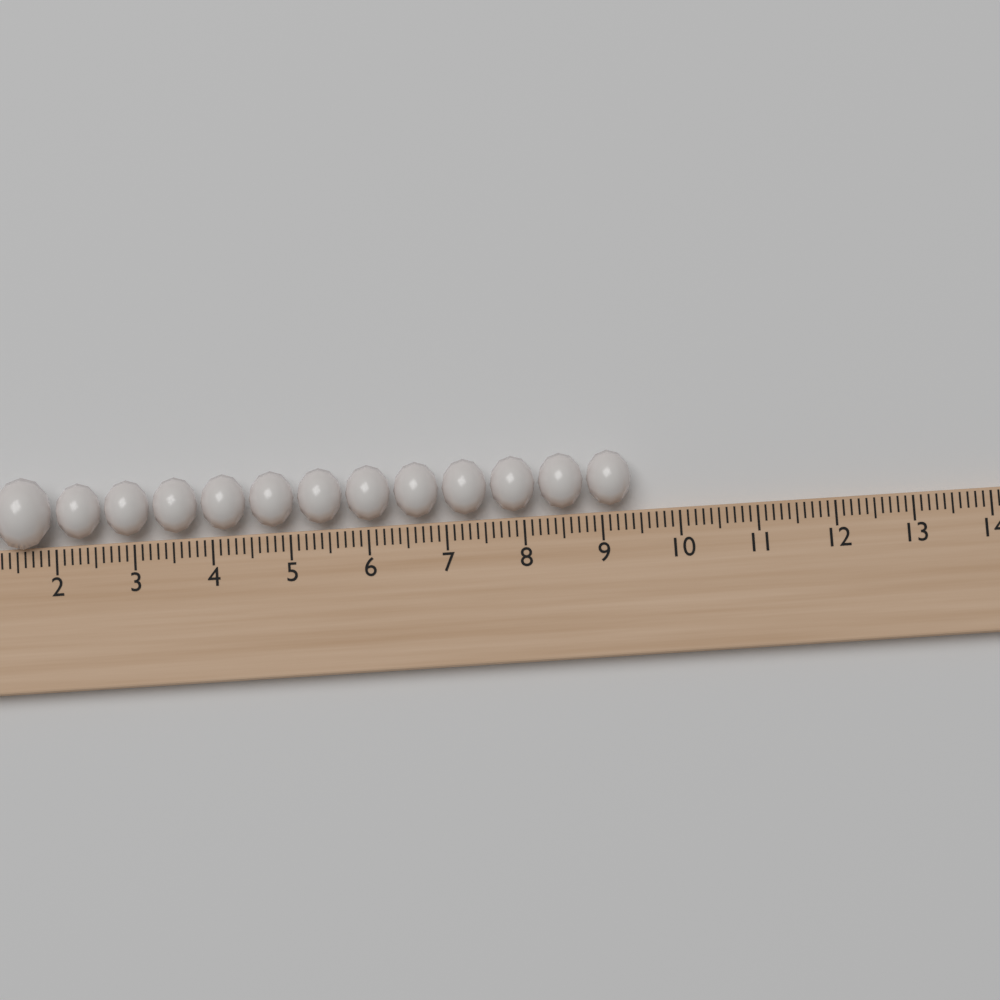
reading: 9.4 (no unit)
